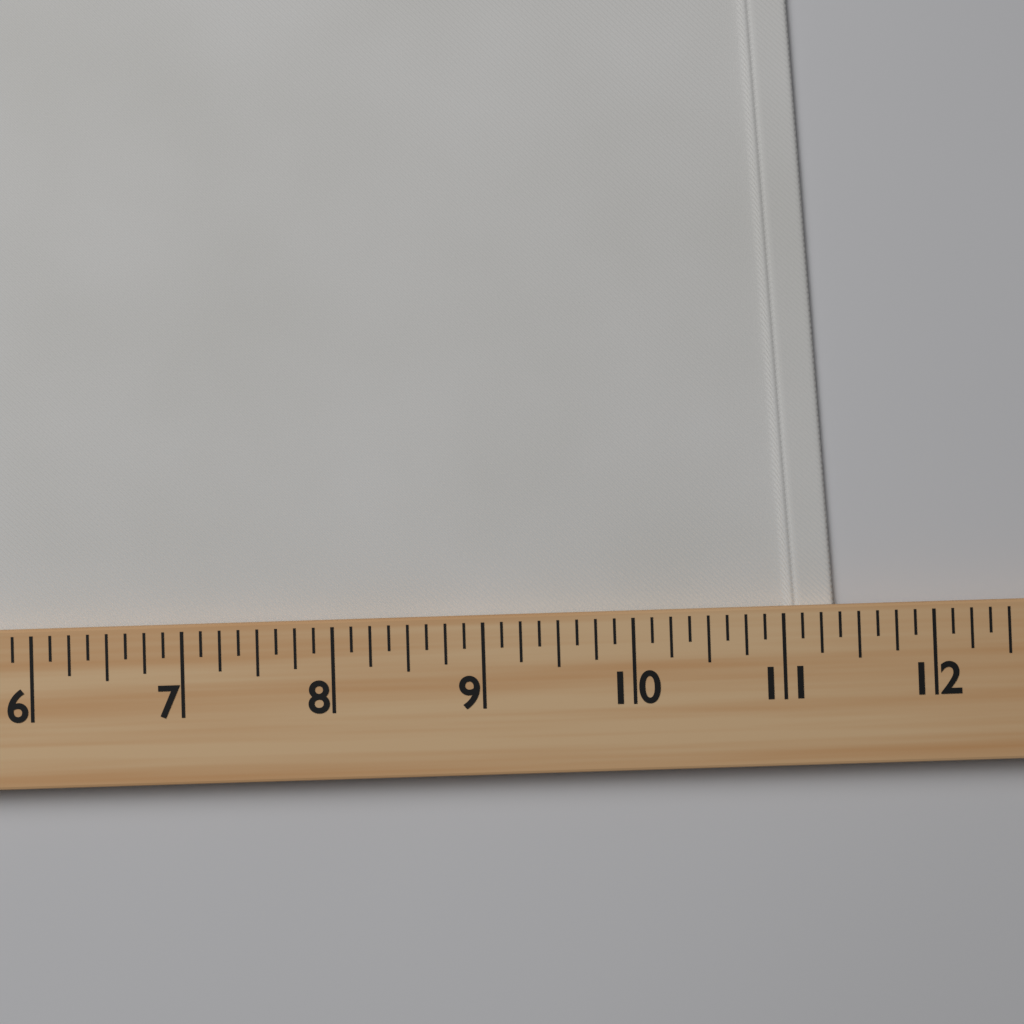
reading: 11.375 (no unit)
